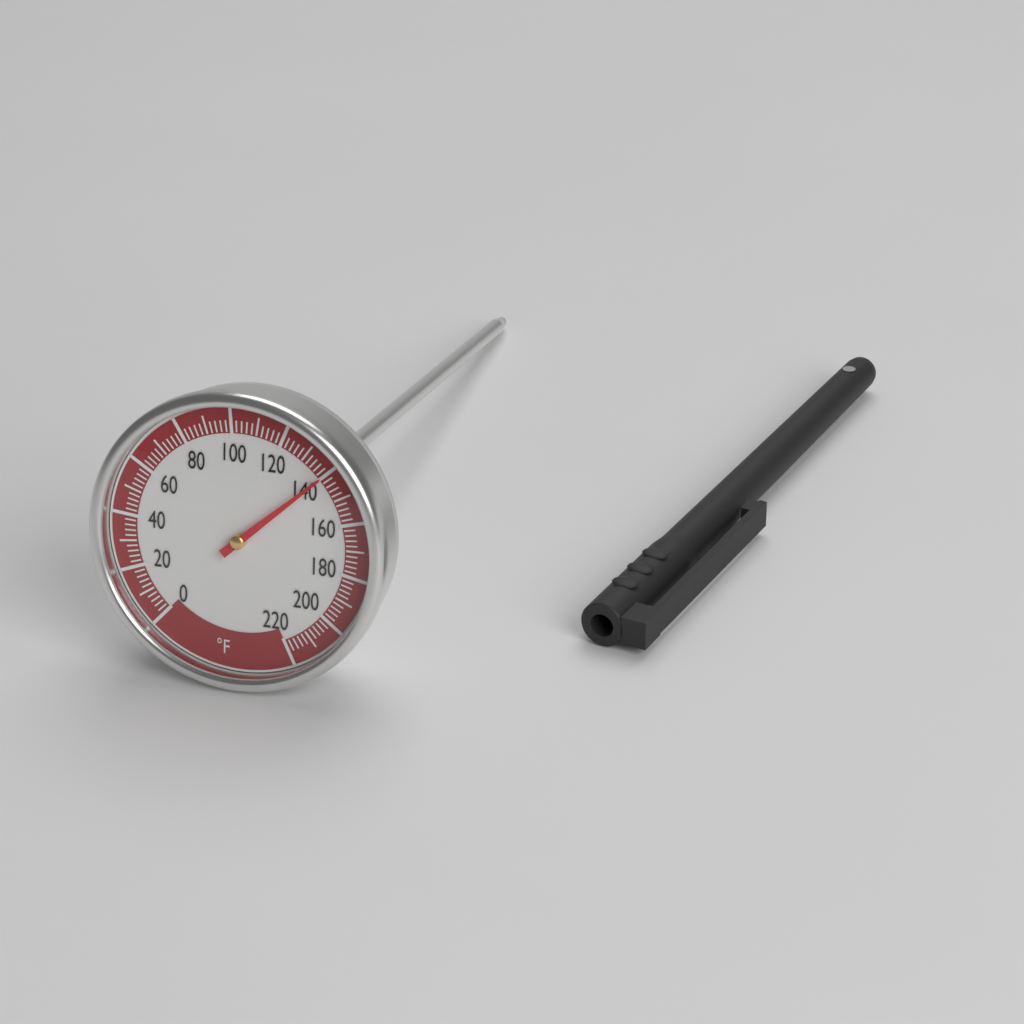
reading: 140 °F
